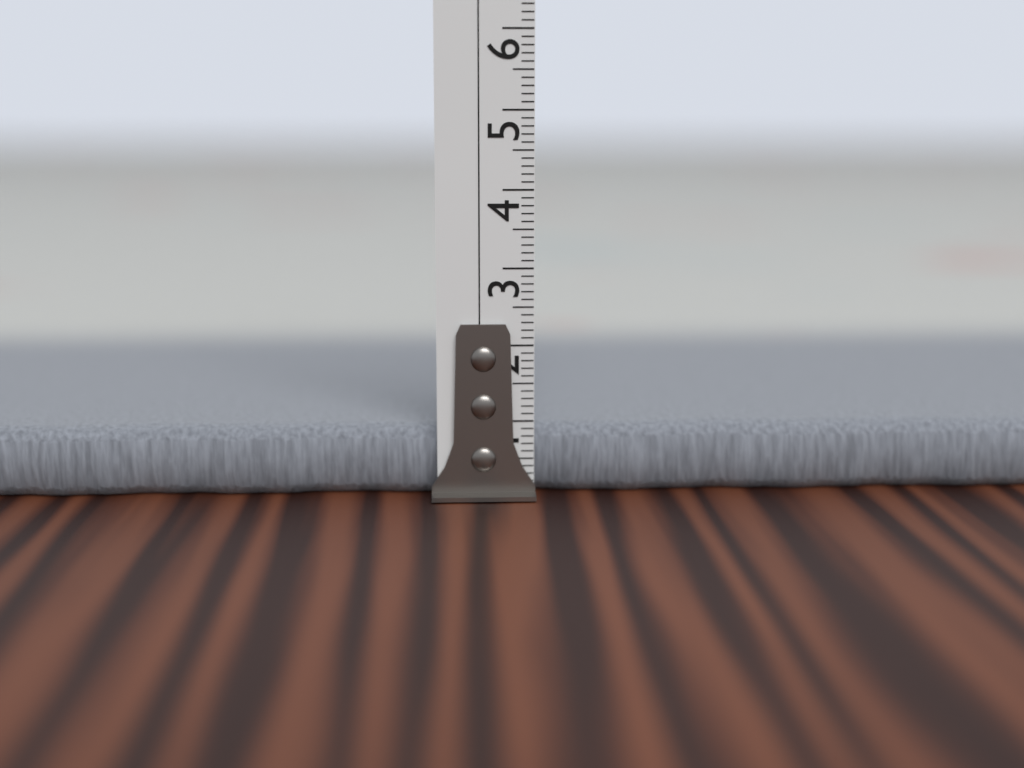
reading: 0.9 cm
